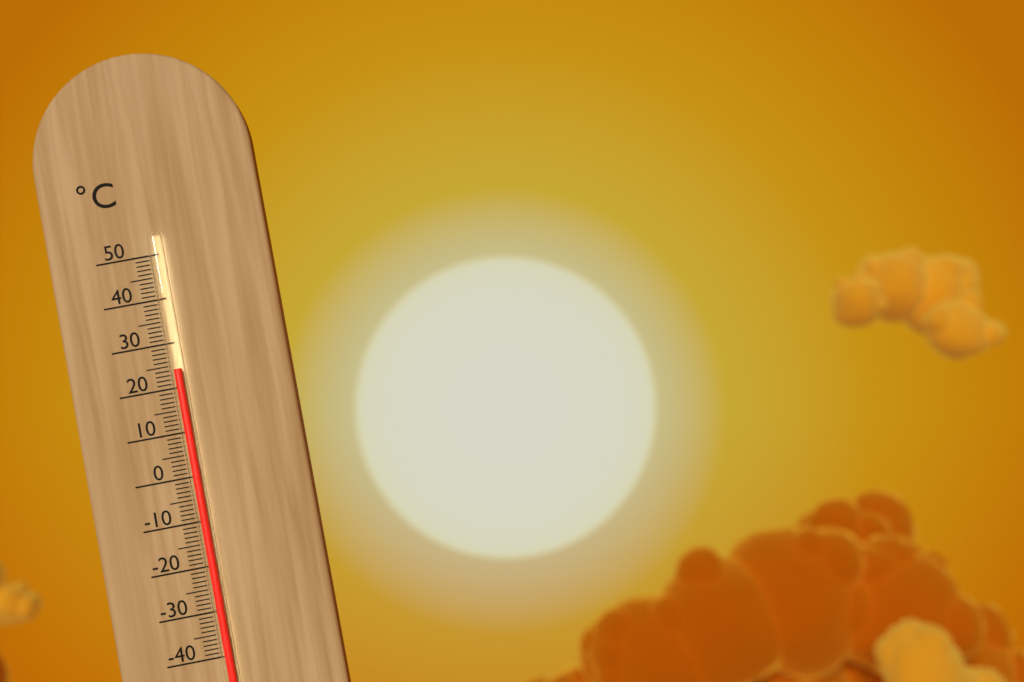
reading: 24 °C
